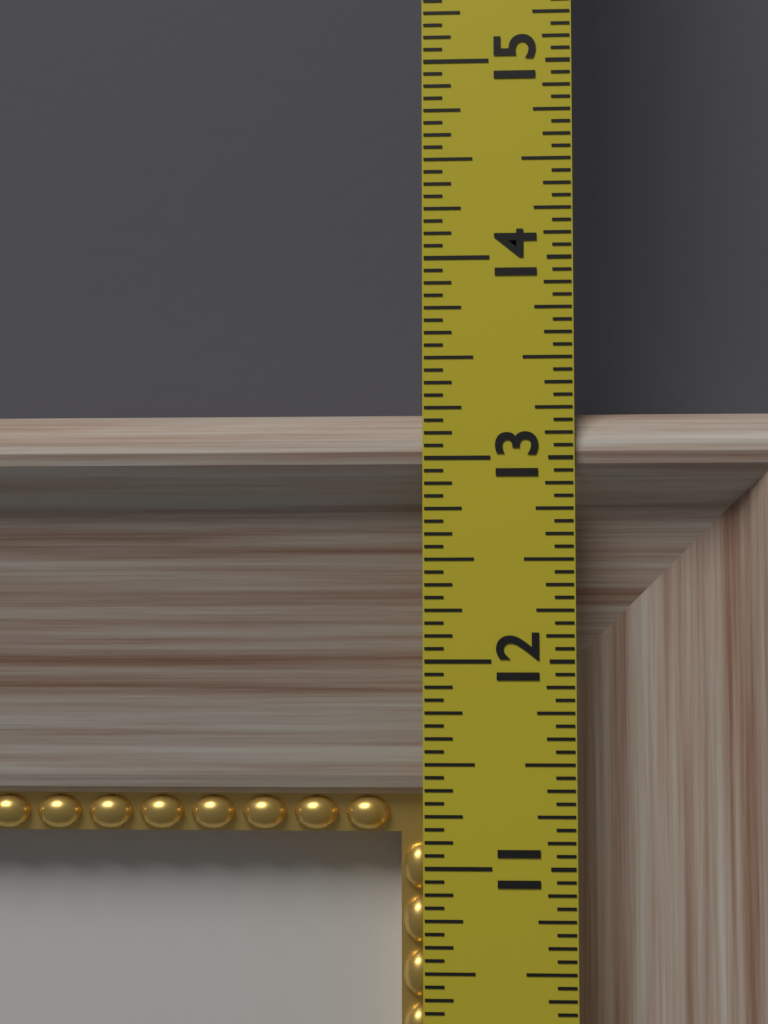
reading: 13.2500 in
